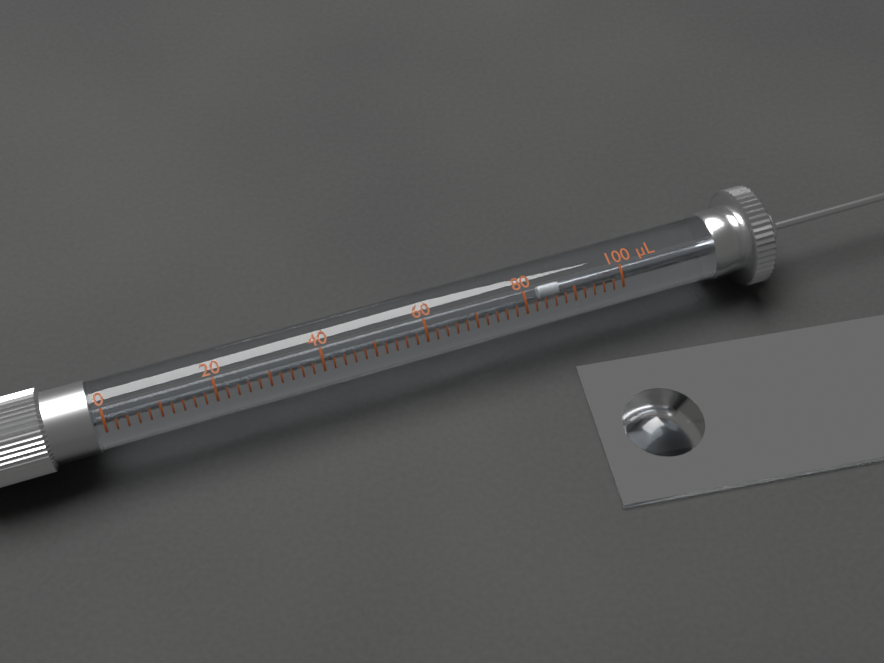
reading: 84 µL
